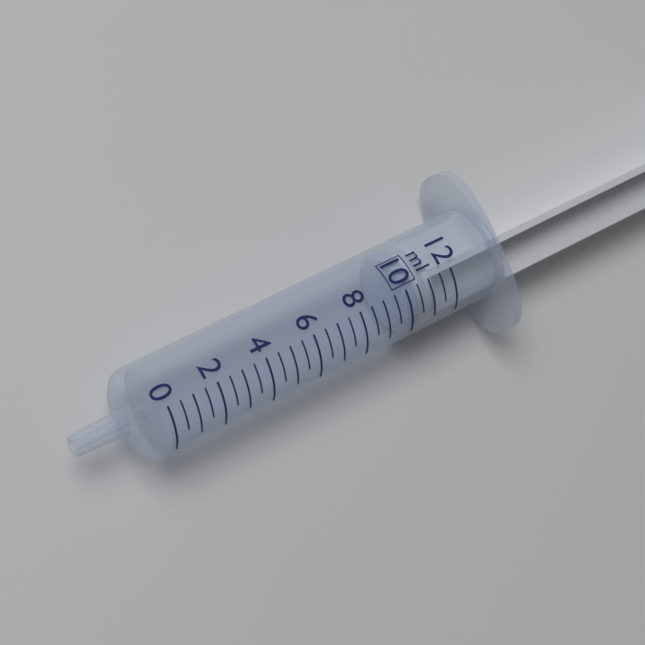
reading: 10.0 ml
